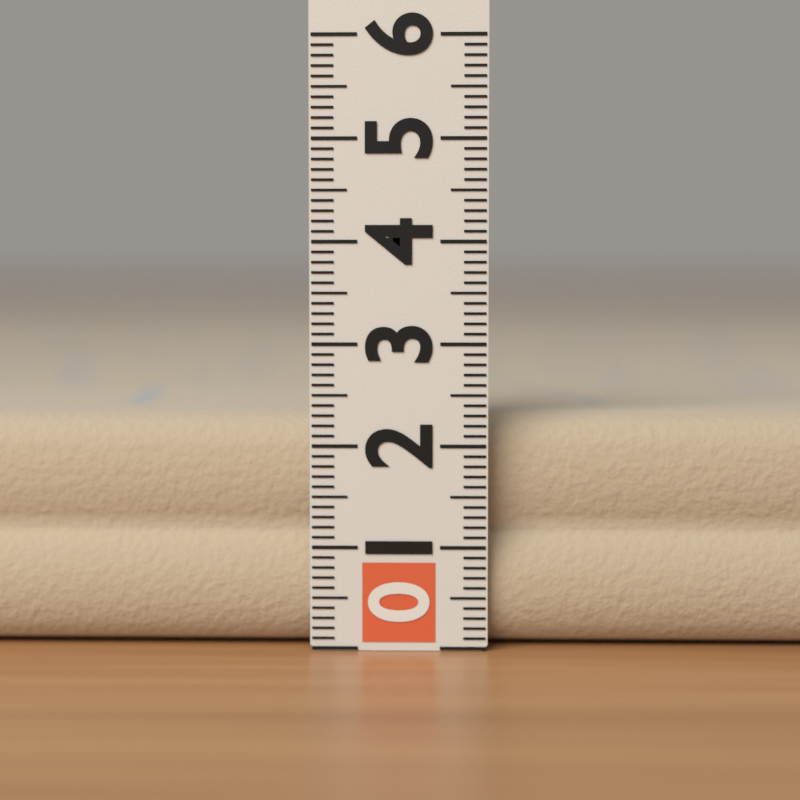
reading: 2.3 (no unit)
